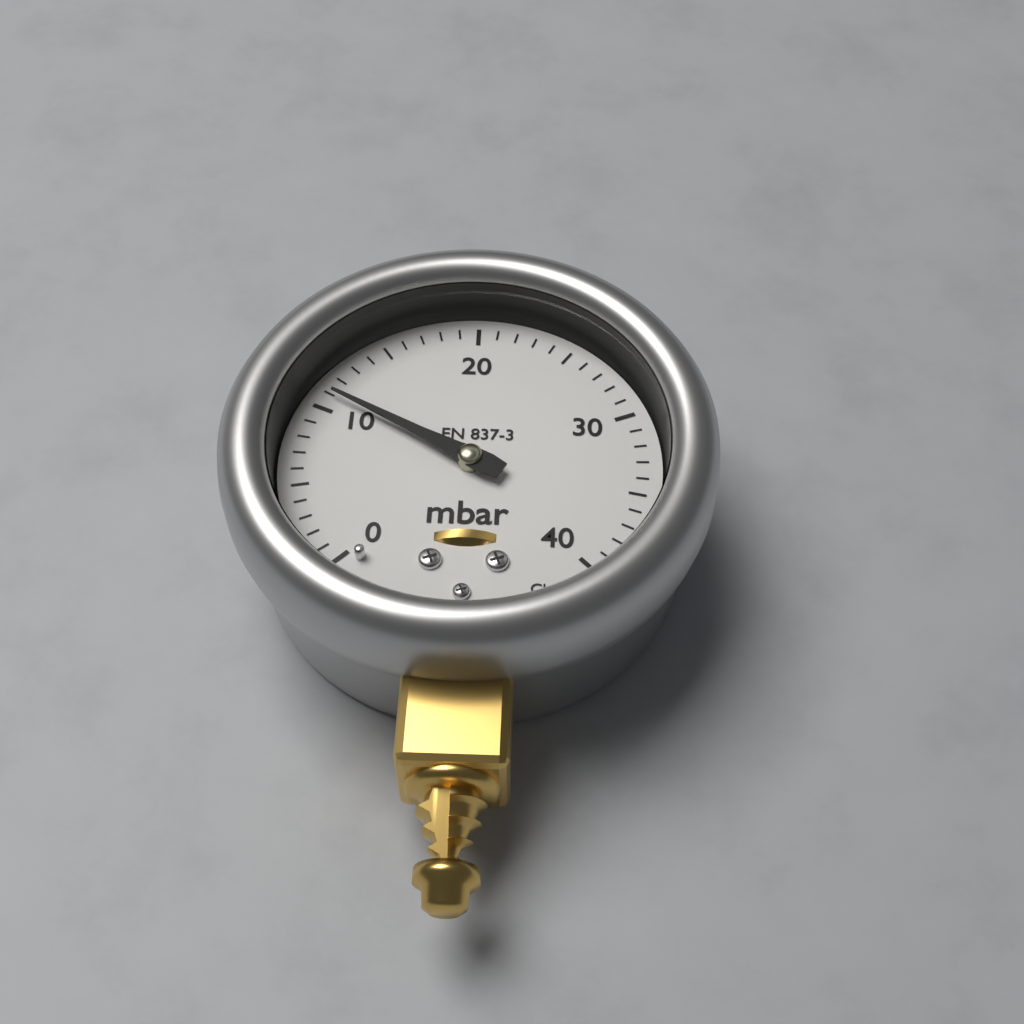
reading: 11 mbar
